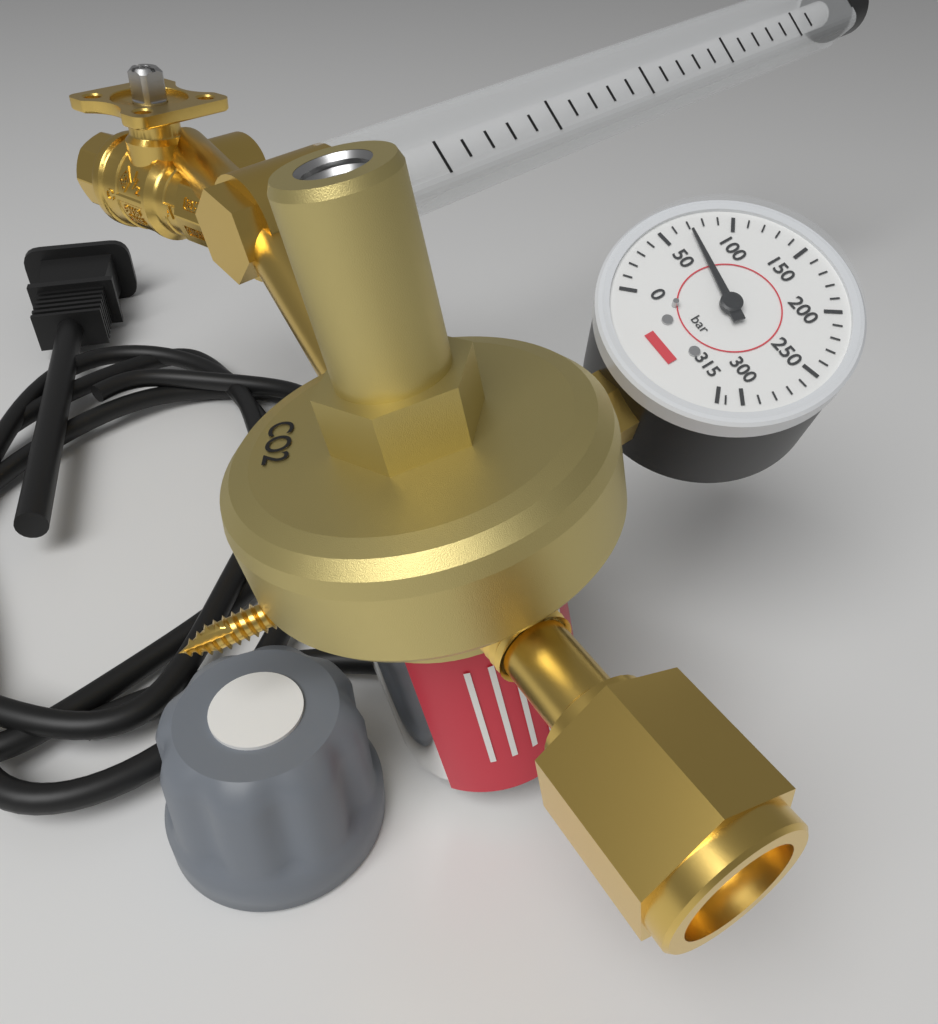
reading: 70 bar
